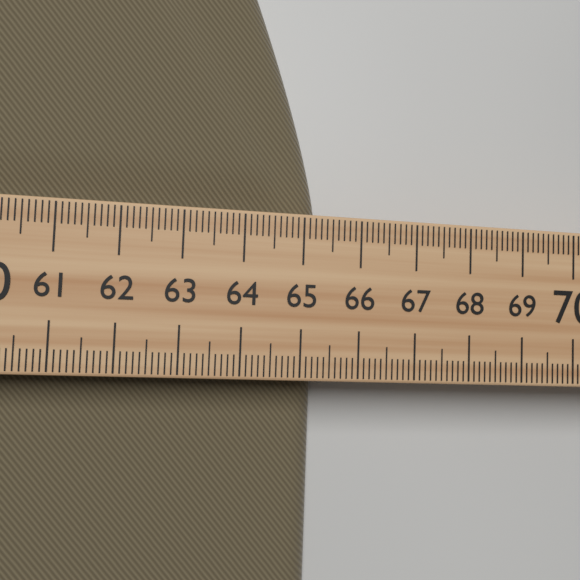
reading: 65.4 (no unit)
